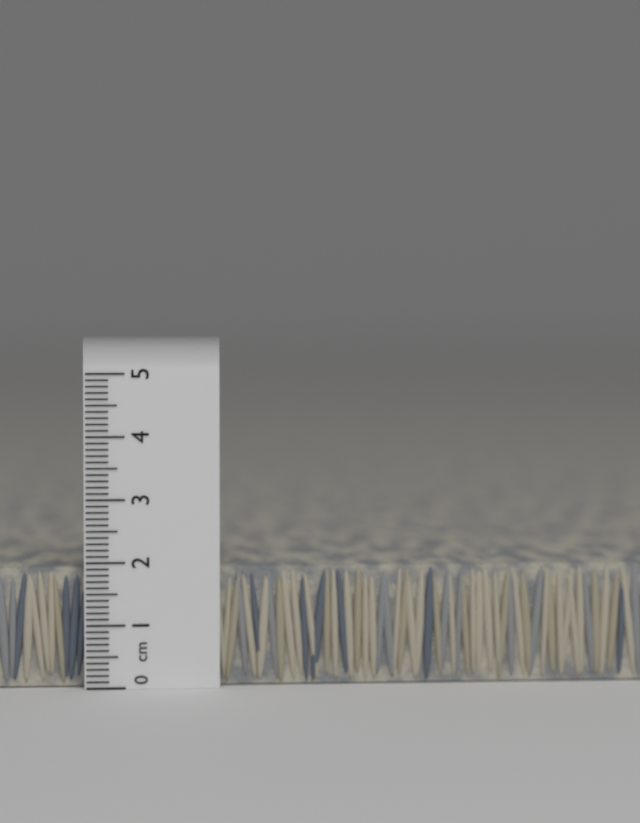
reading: 1.9 cm
